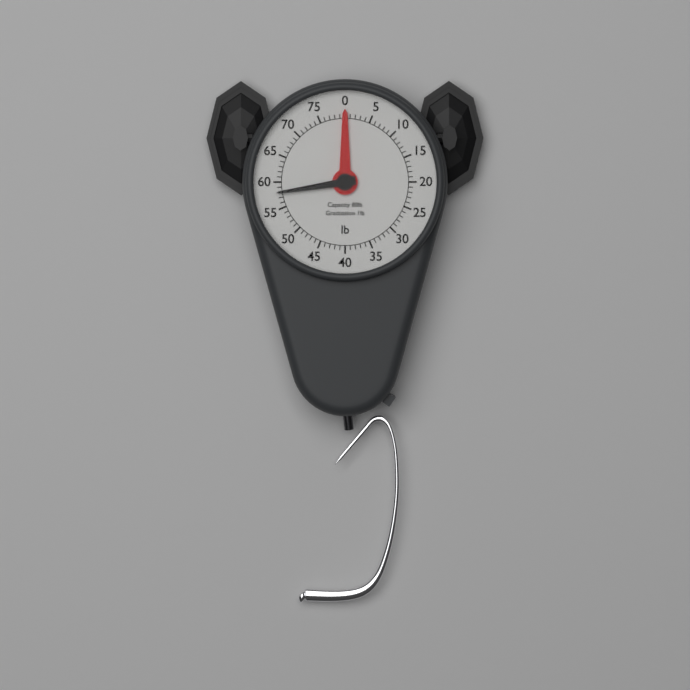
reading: 58 lb
